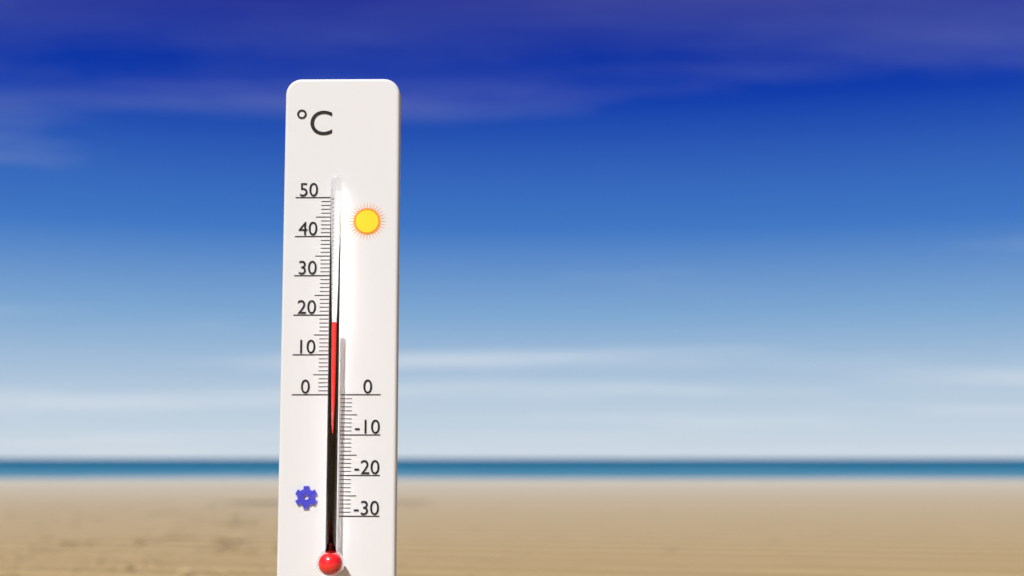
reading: 18 °C
